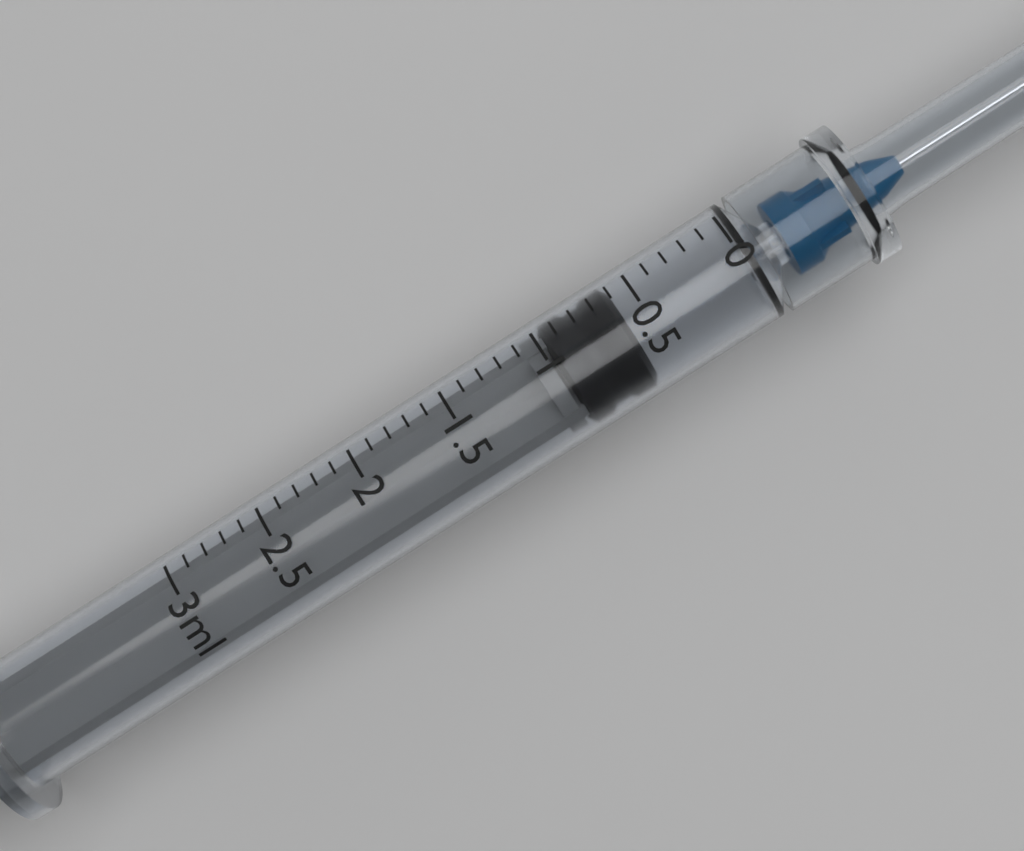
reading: 0.6 ml
